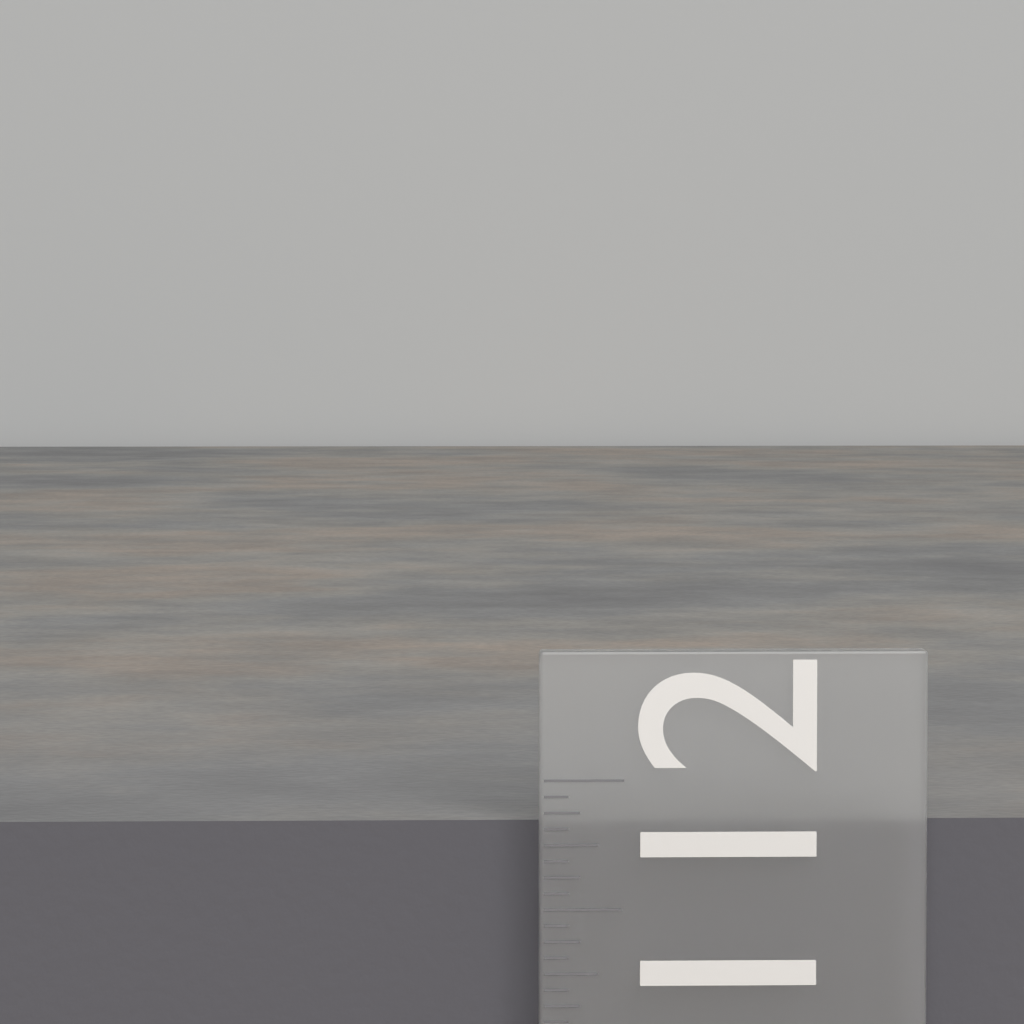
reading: 11.8125 in
